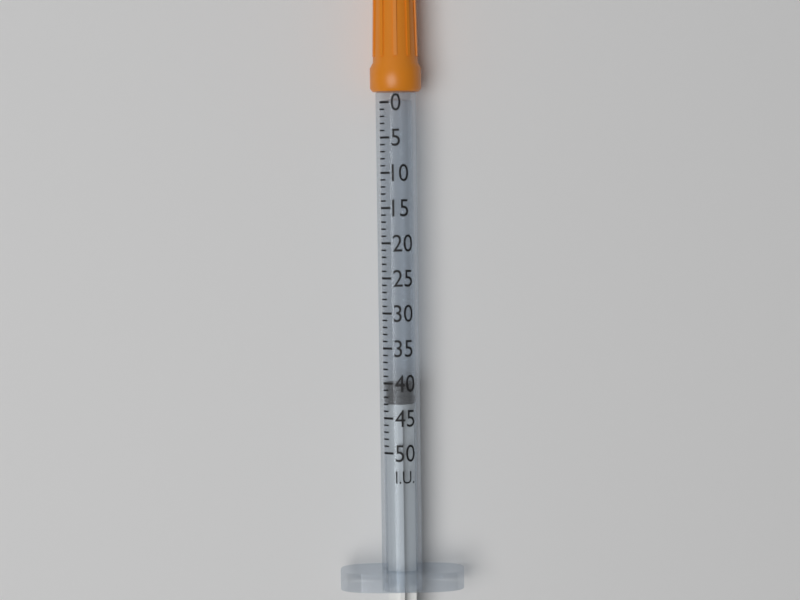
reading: 40 I.U.
